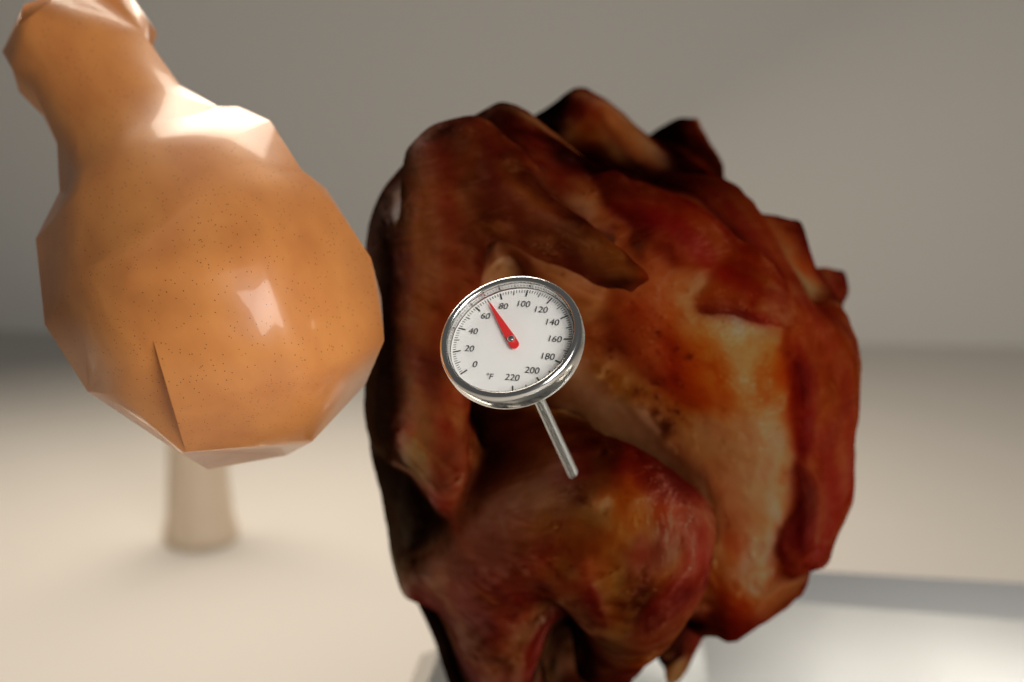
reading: 70 °F
